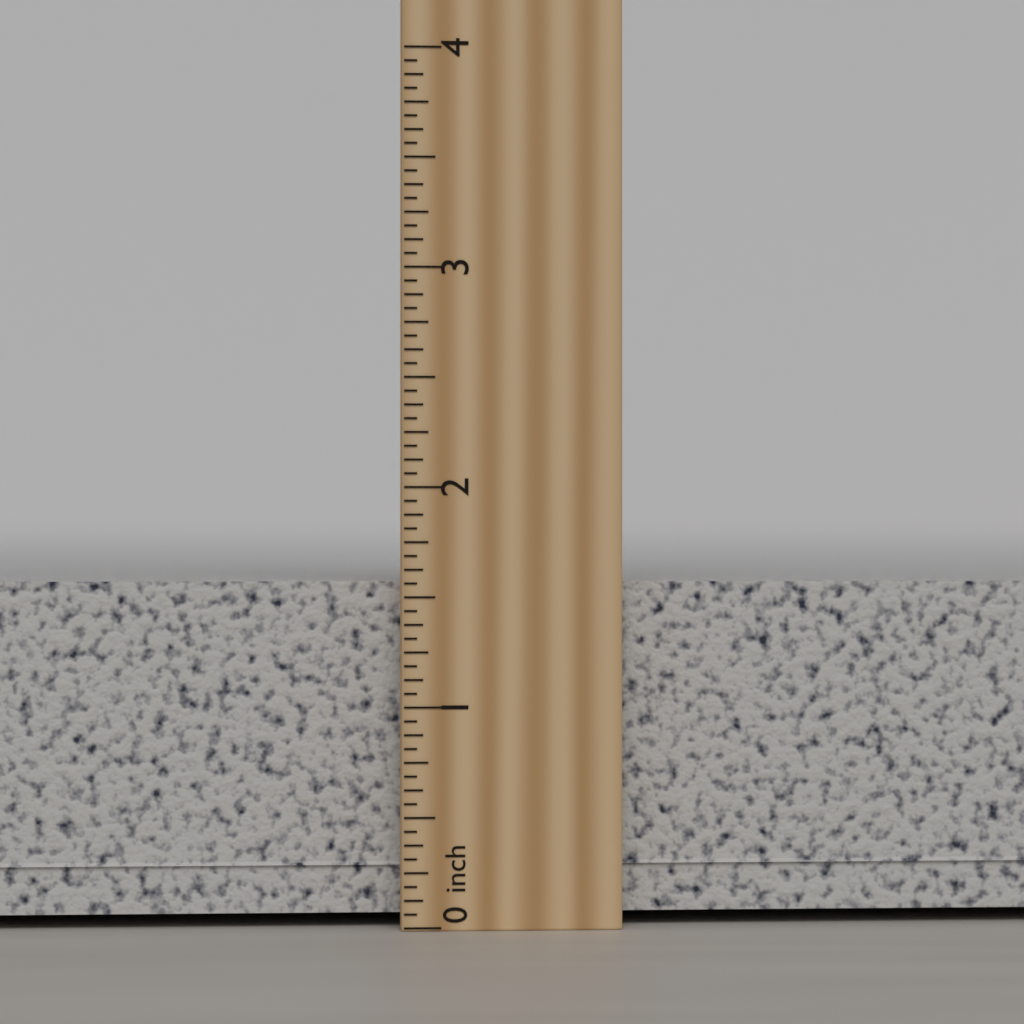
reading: 1.6875 inch
